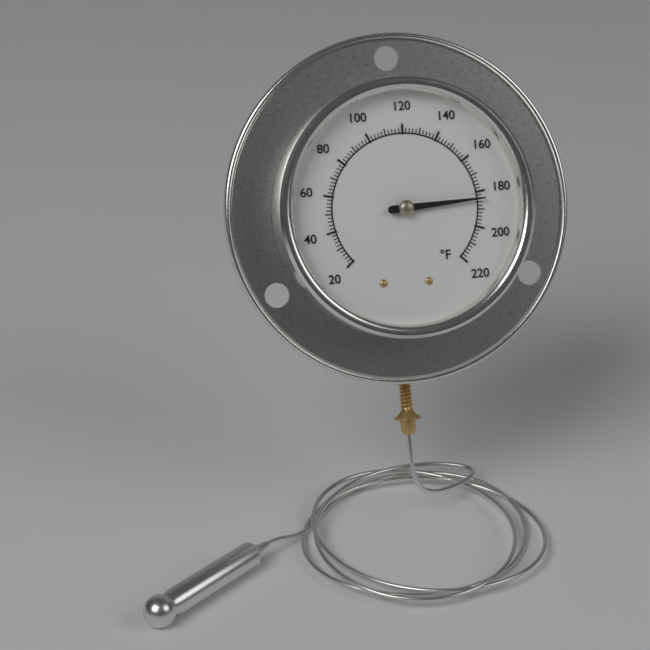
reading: 184 °F
